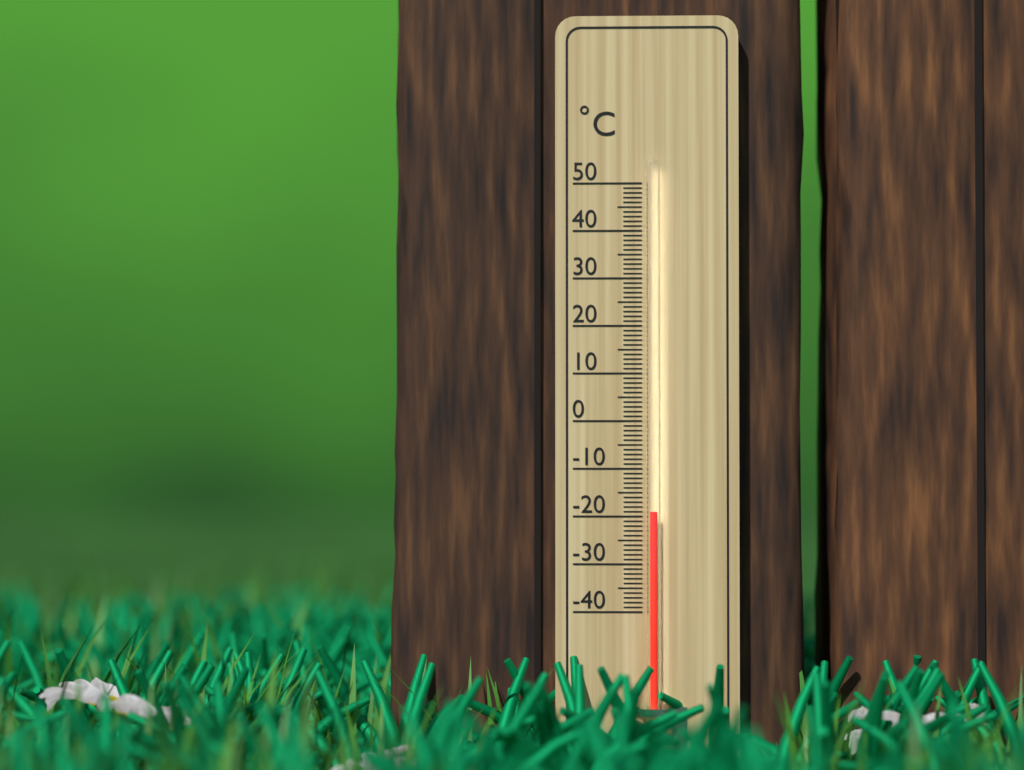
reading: -19 °C
